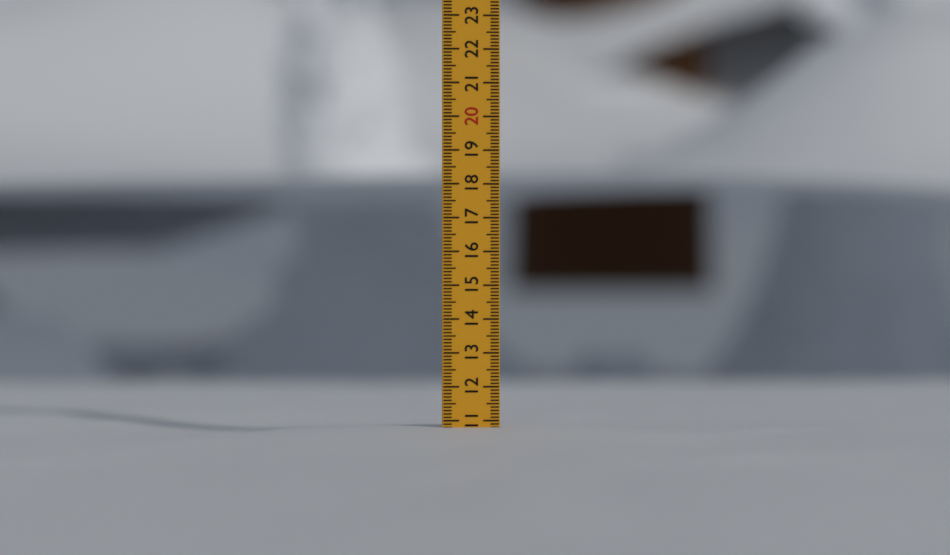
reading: 10.8 (no unit)
